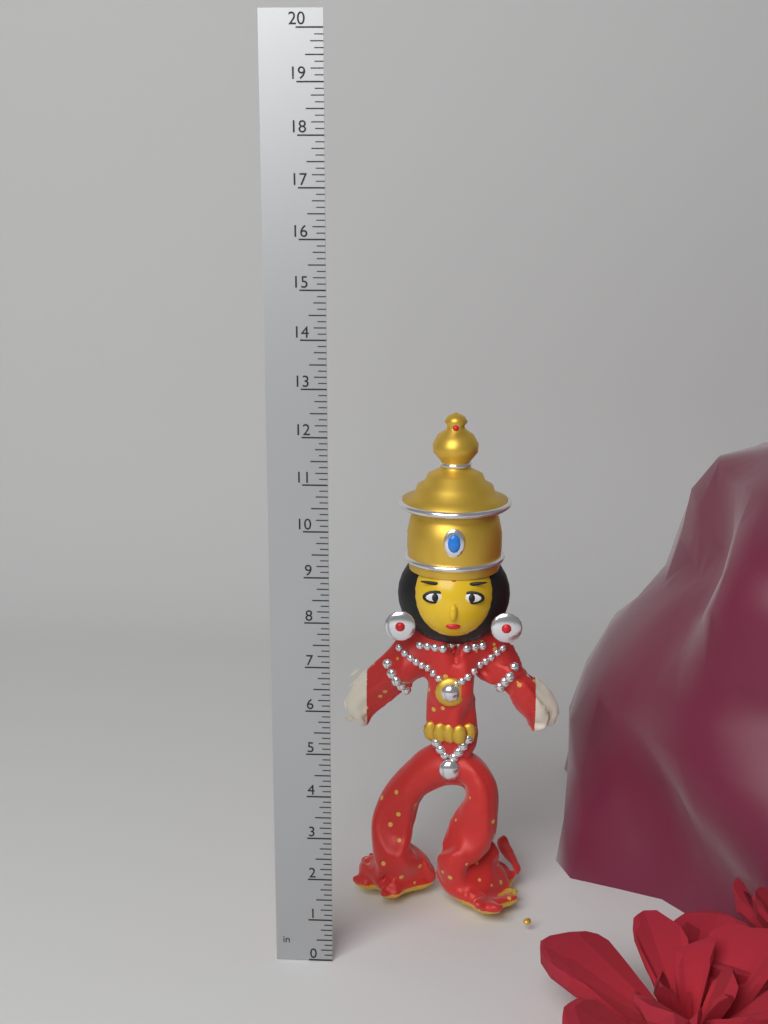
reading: 12.000 in
